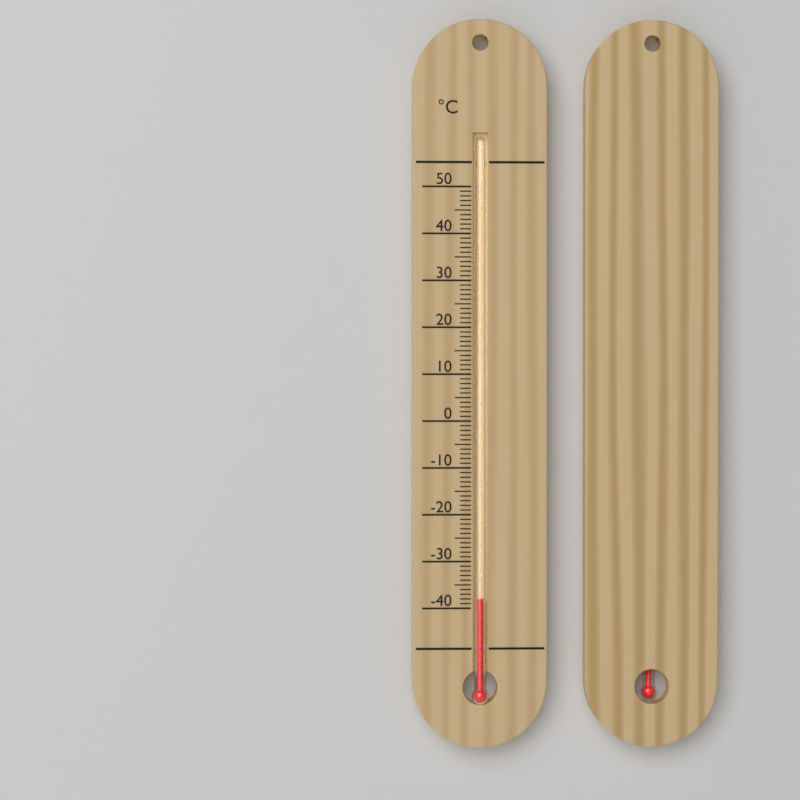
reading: -38 °C
